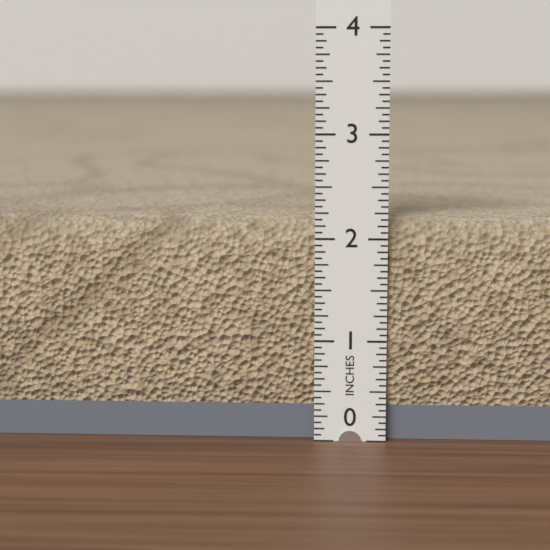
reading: 2.1875 in
